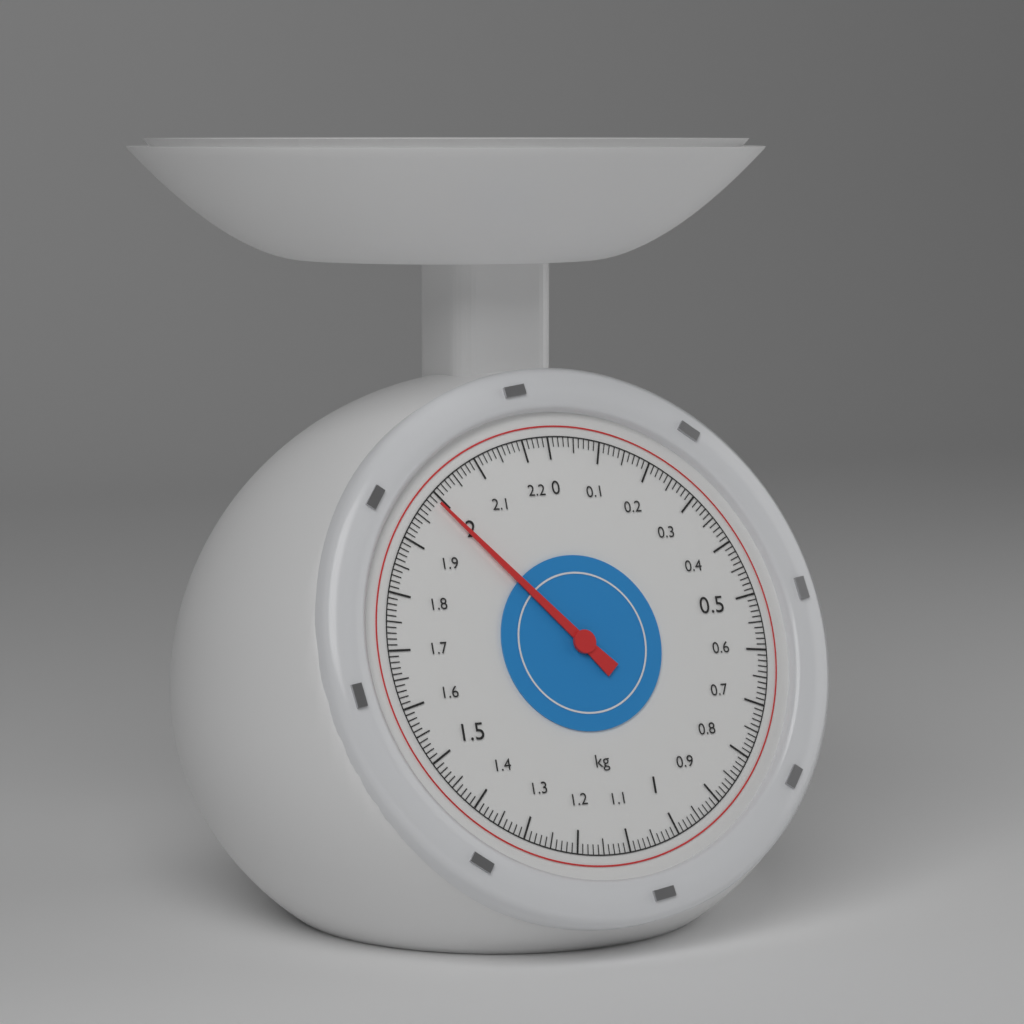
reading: 1.99 kg
